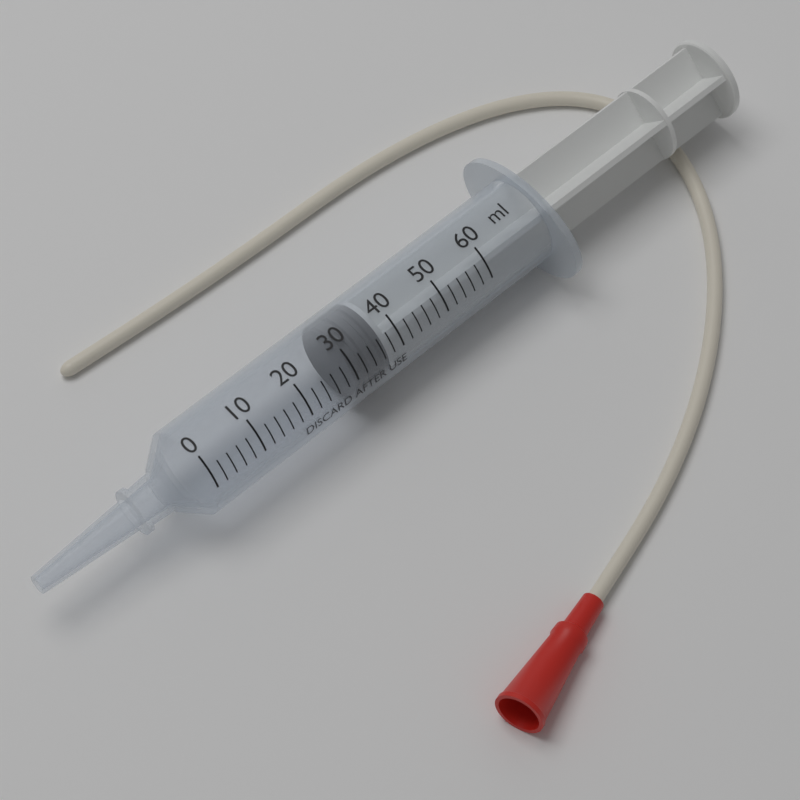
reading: 30 ml
